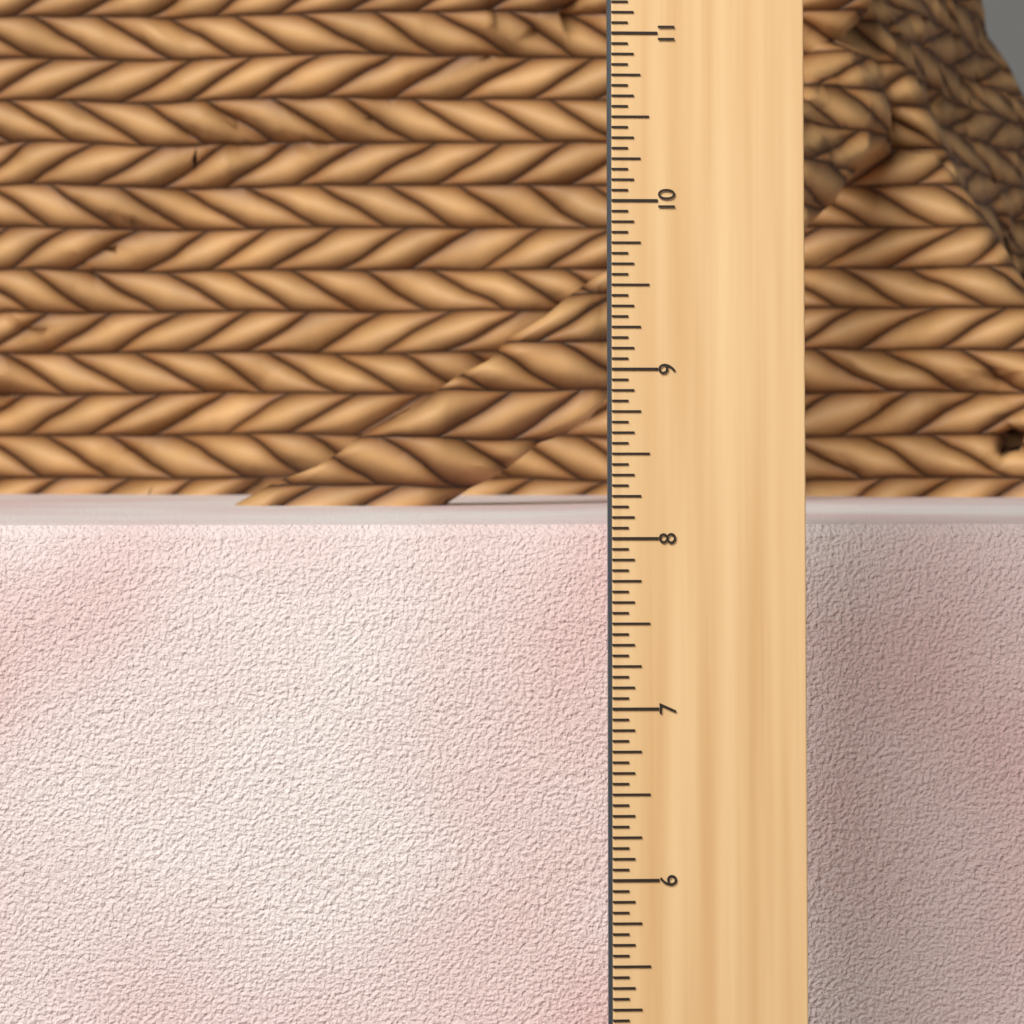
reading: 8.0000 in
